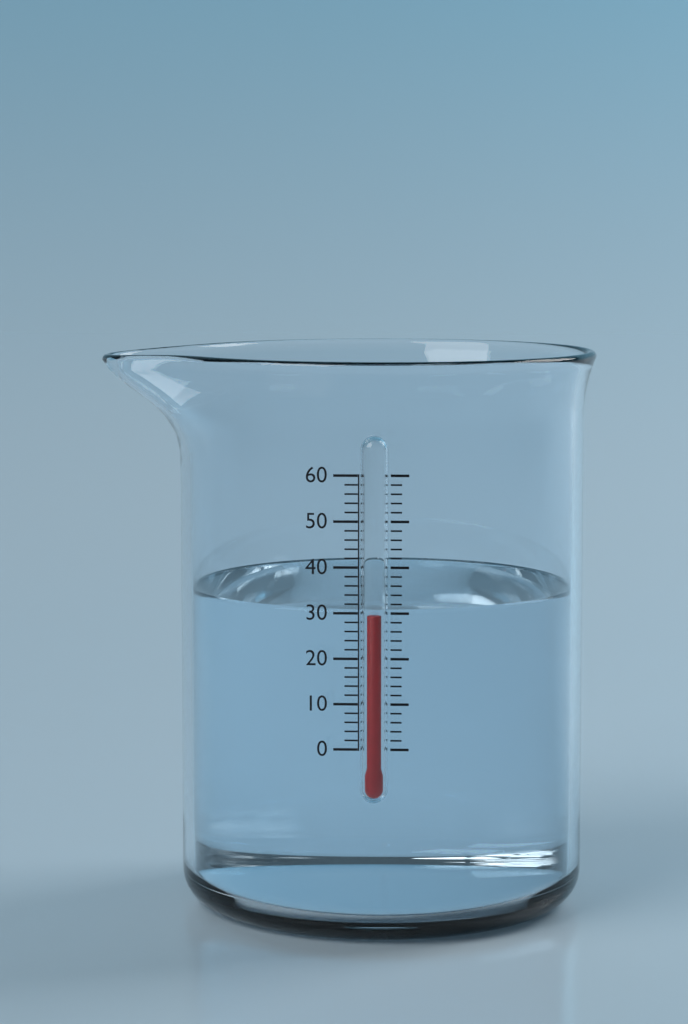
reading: 30 (no unit)
